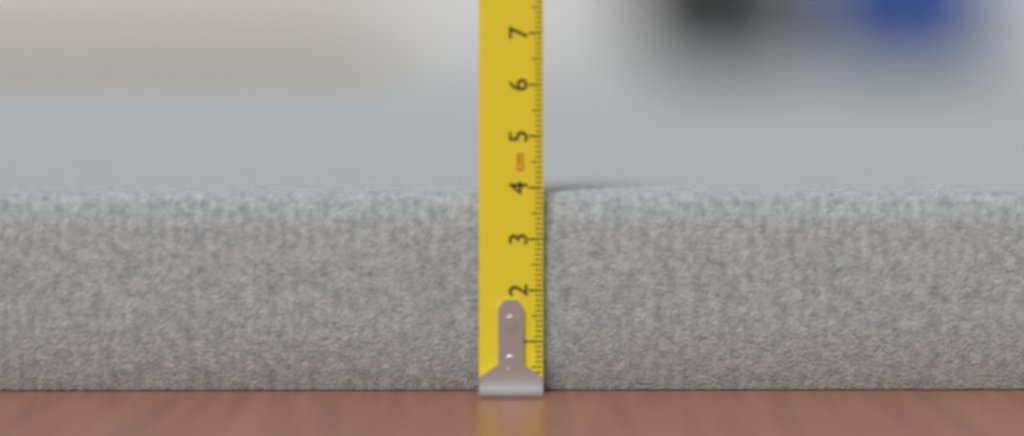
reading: 3.9 cm
